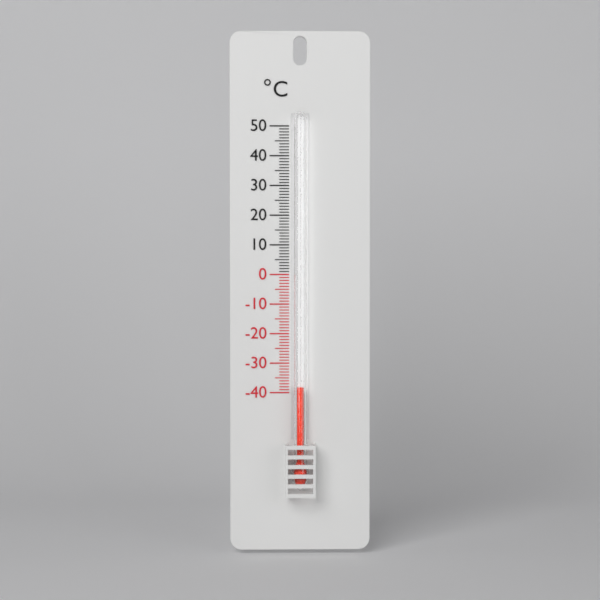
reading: -38 °C
